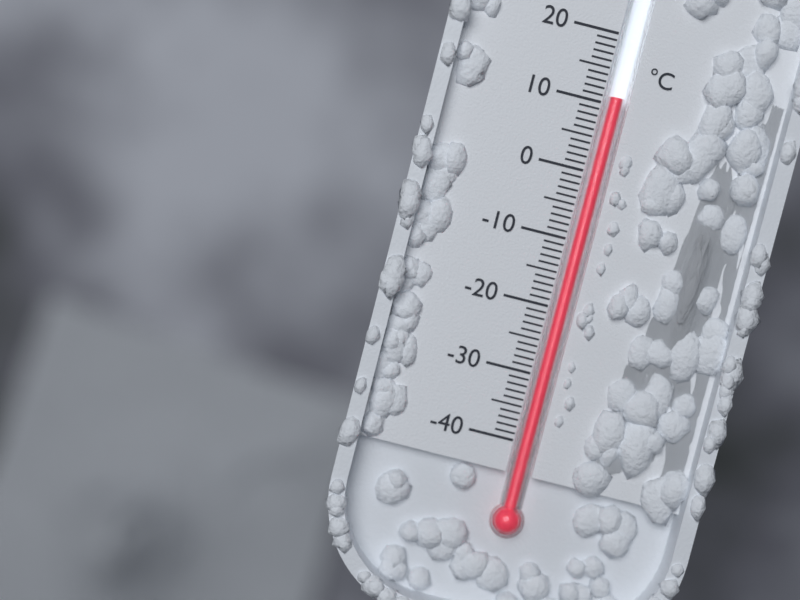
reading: 11 °C
